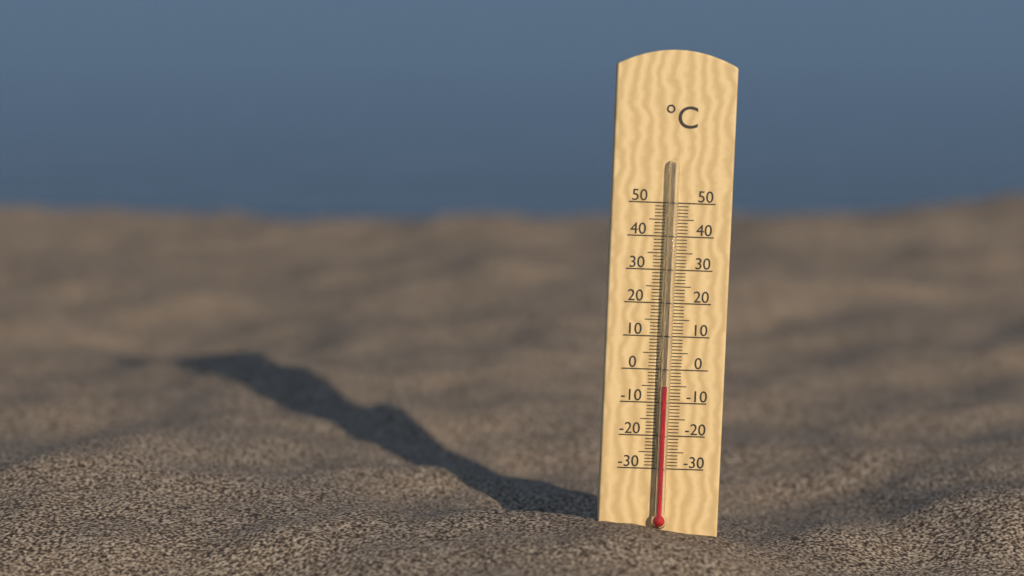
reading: -5 °C
